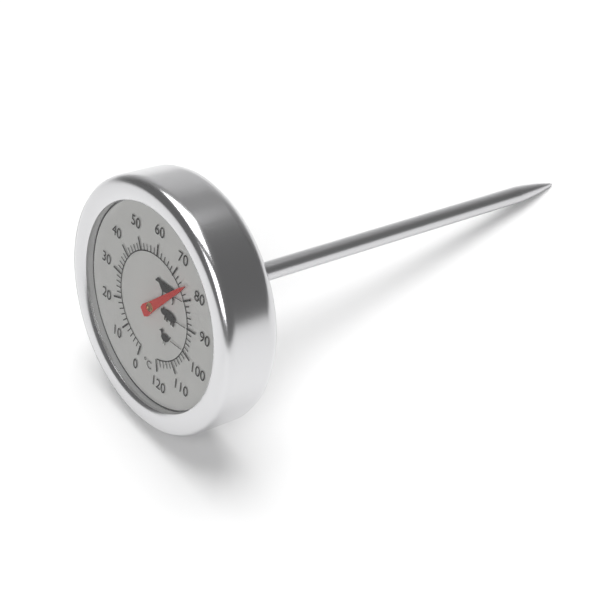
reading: 76 °C
